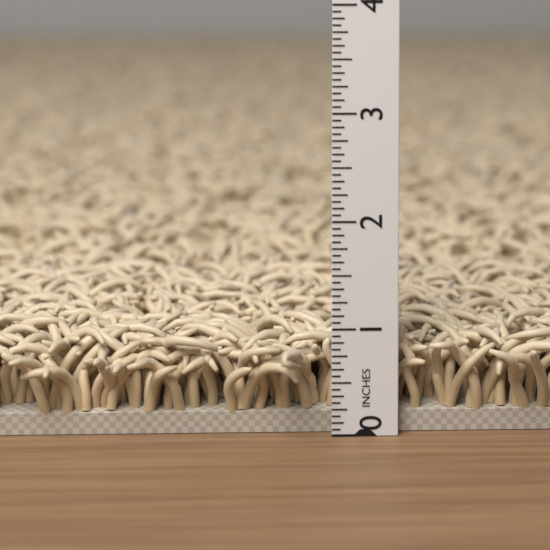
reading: 0.9375 in
